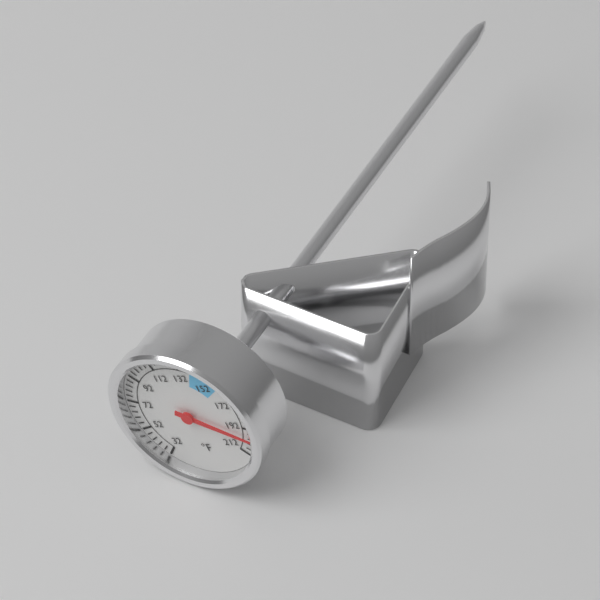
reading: 200 °F
